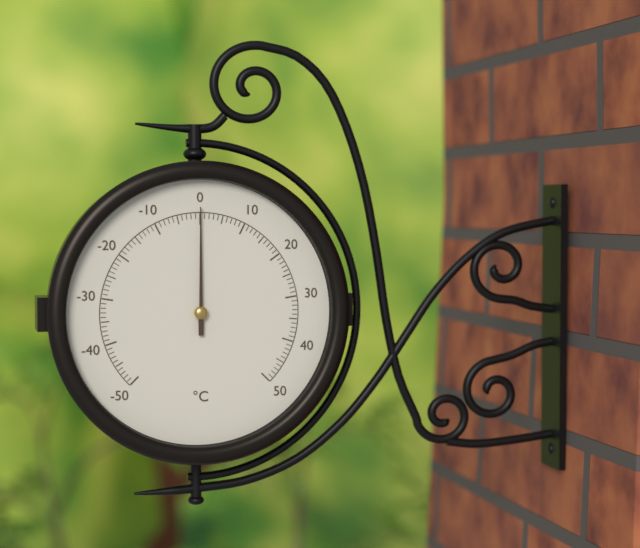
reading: 0 °C
